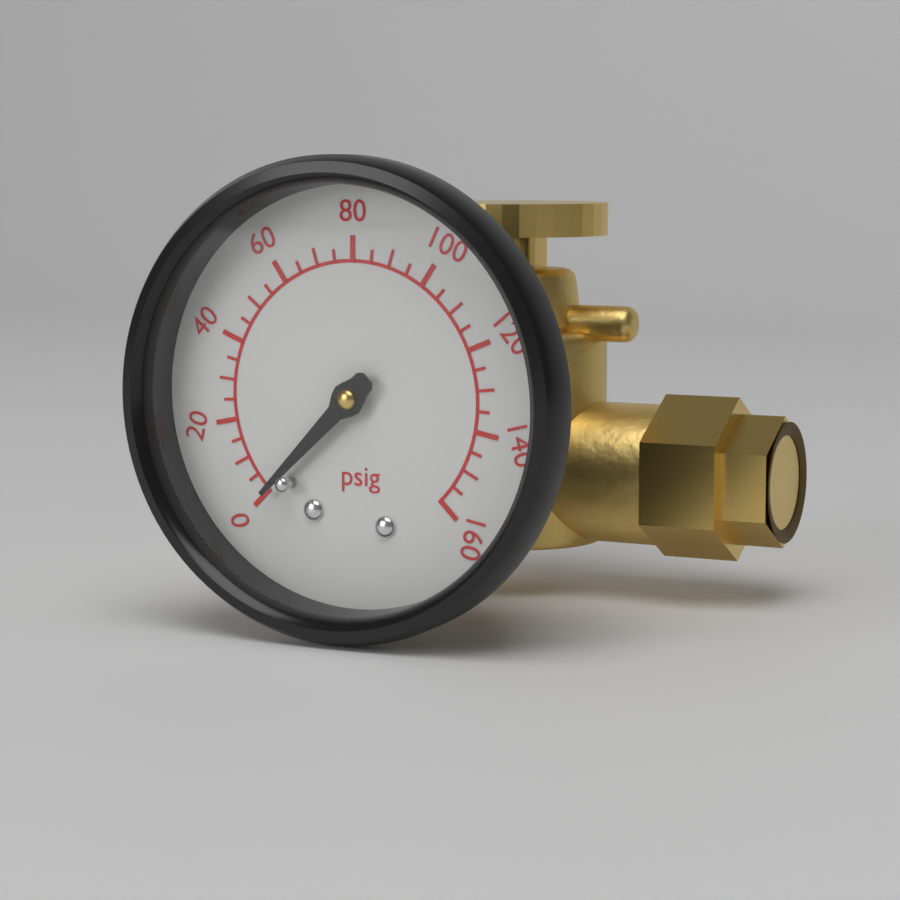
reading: 0 psig
